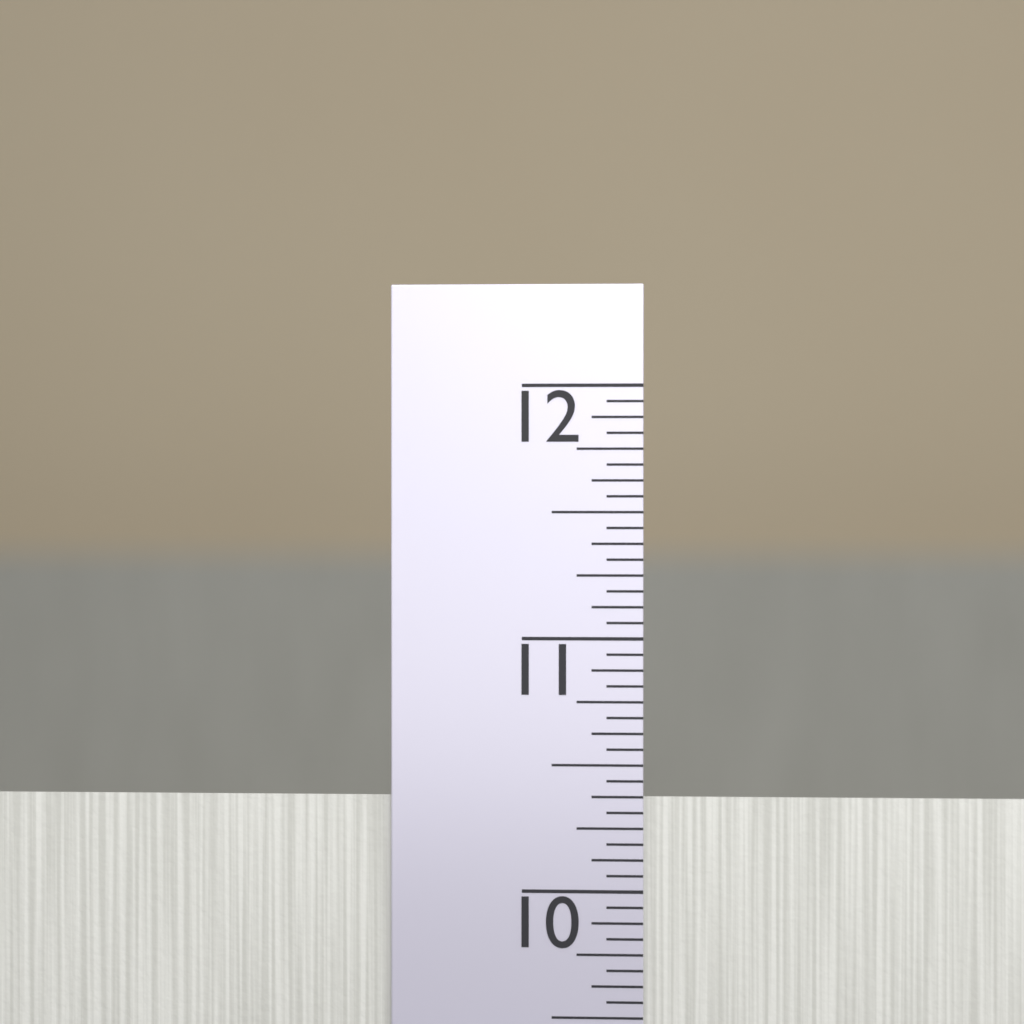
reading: 10.3750 in
